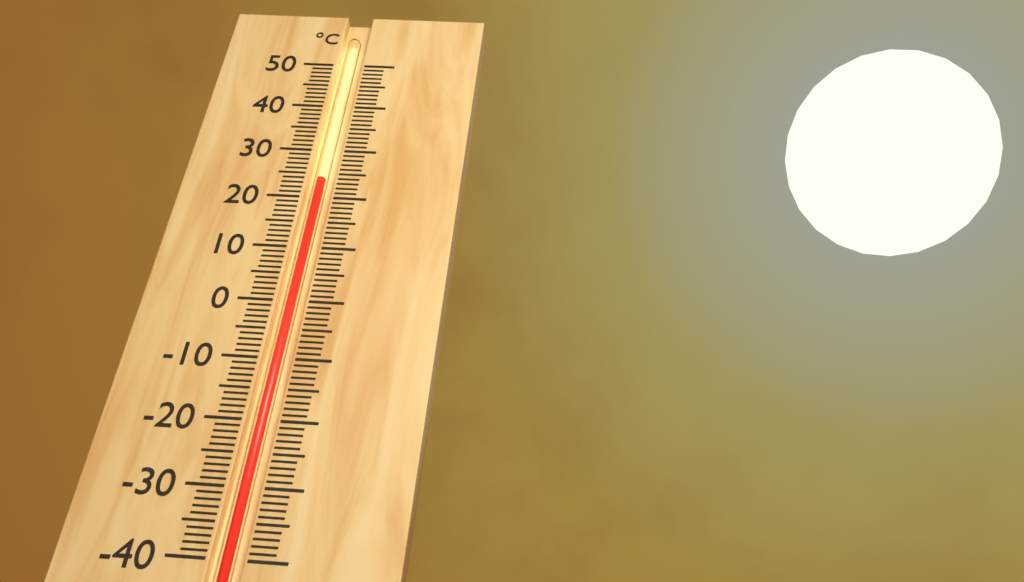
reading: 24 °C
